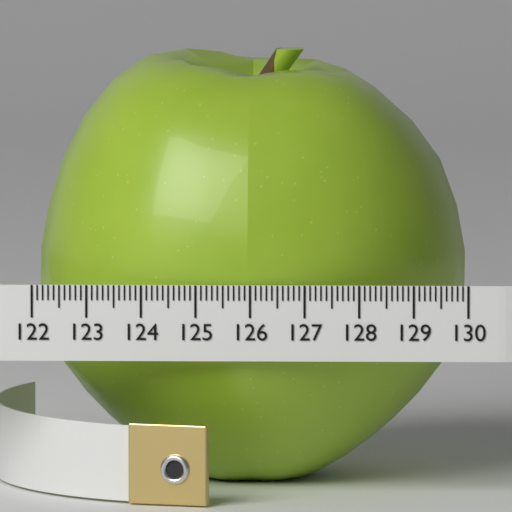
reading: 129.9 (no unit)
